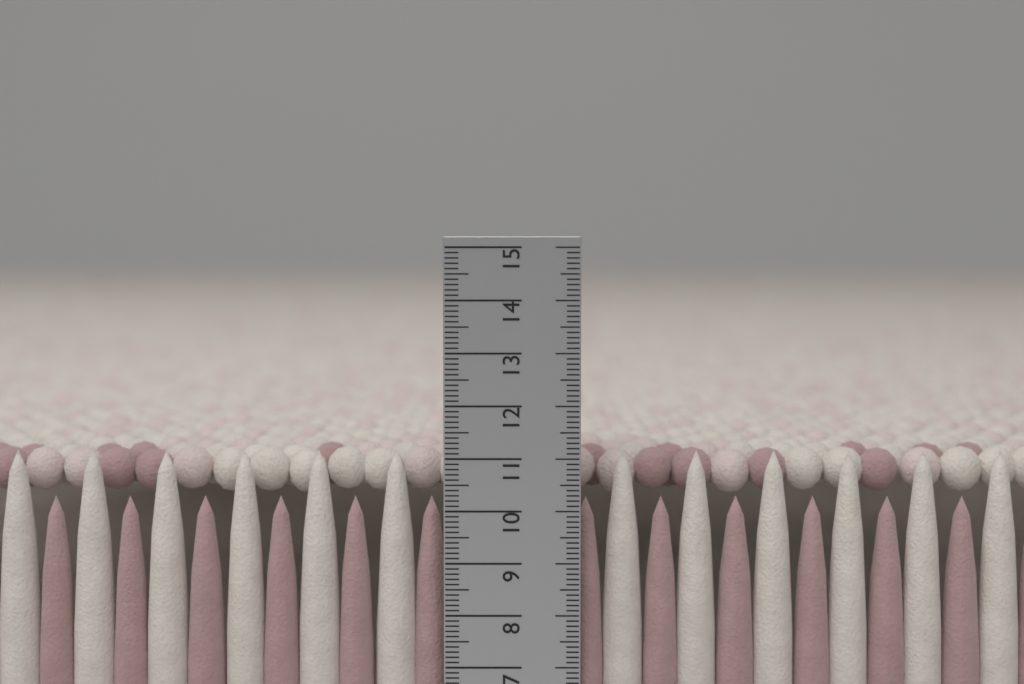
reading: 11.1 cm
